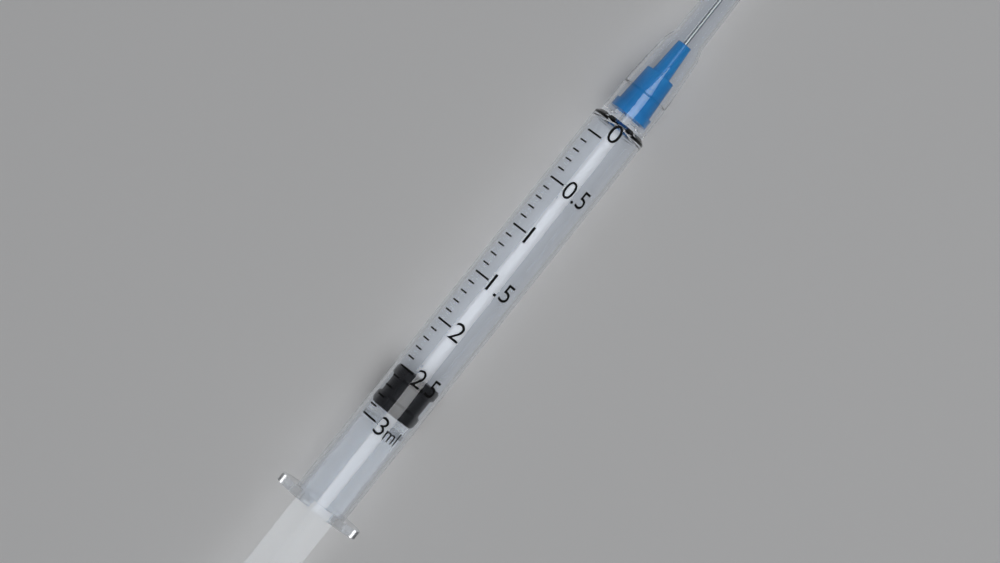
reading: 2.5 ml
